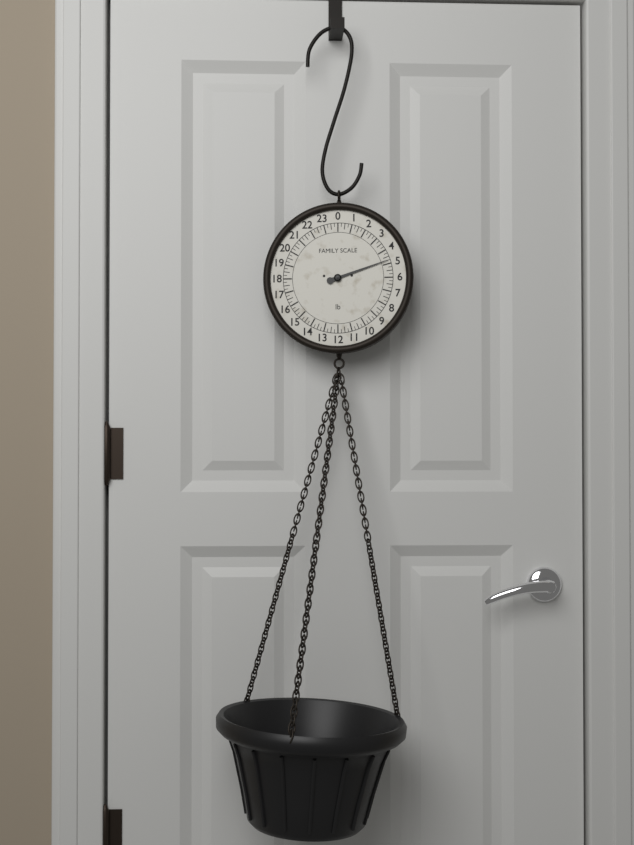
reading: 4.75 lb
